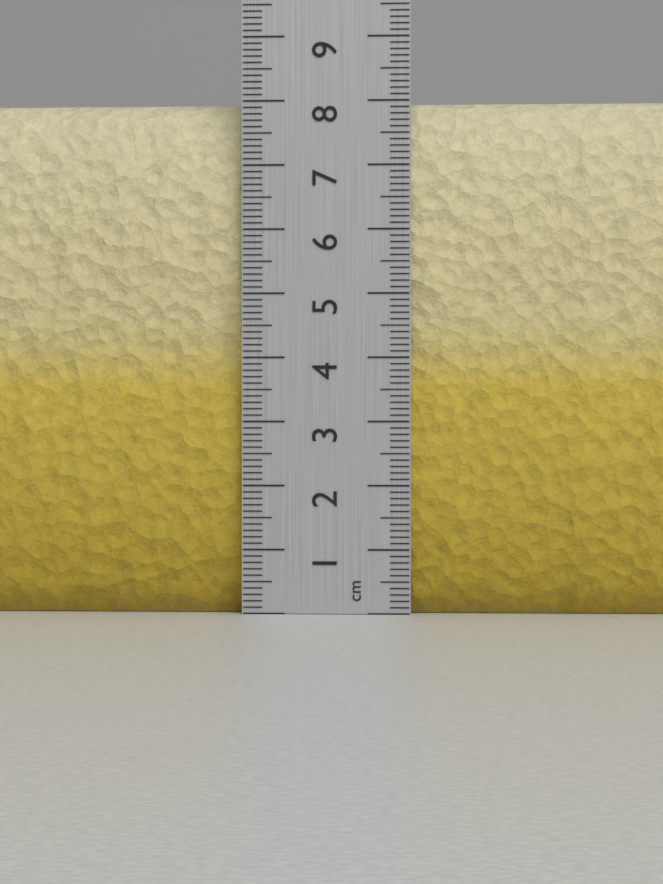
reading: 8.0 cm
